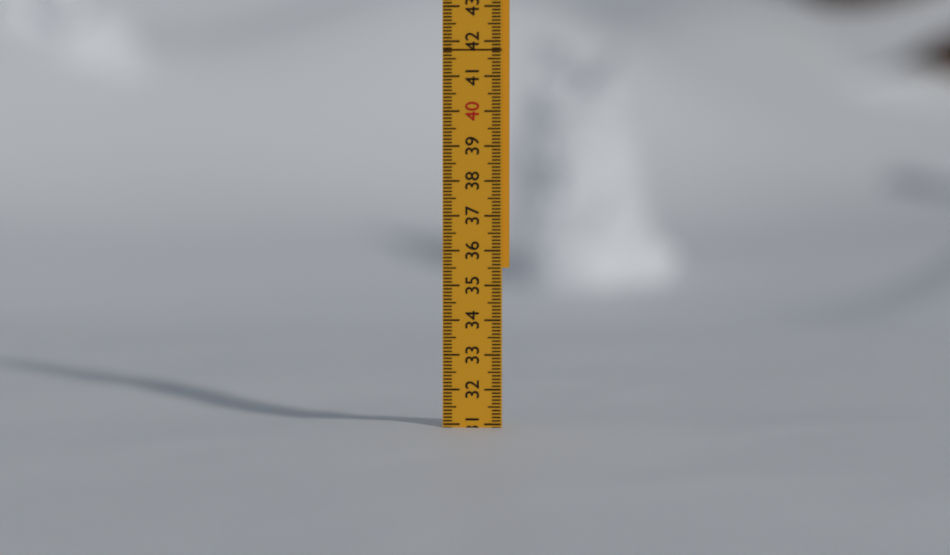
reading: 30.9 (no unit)
